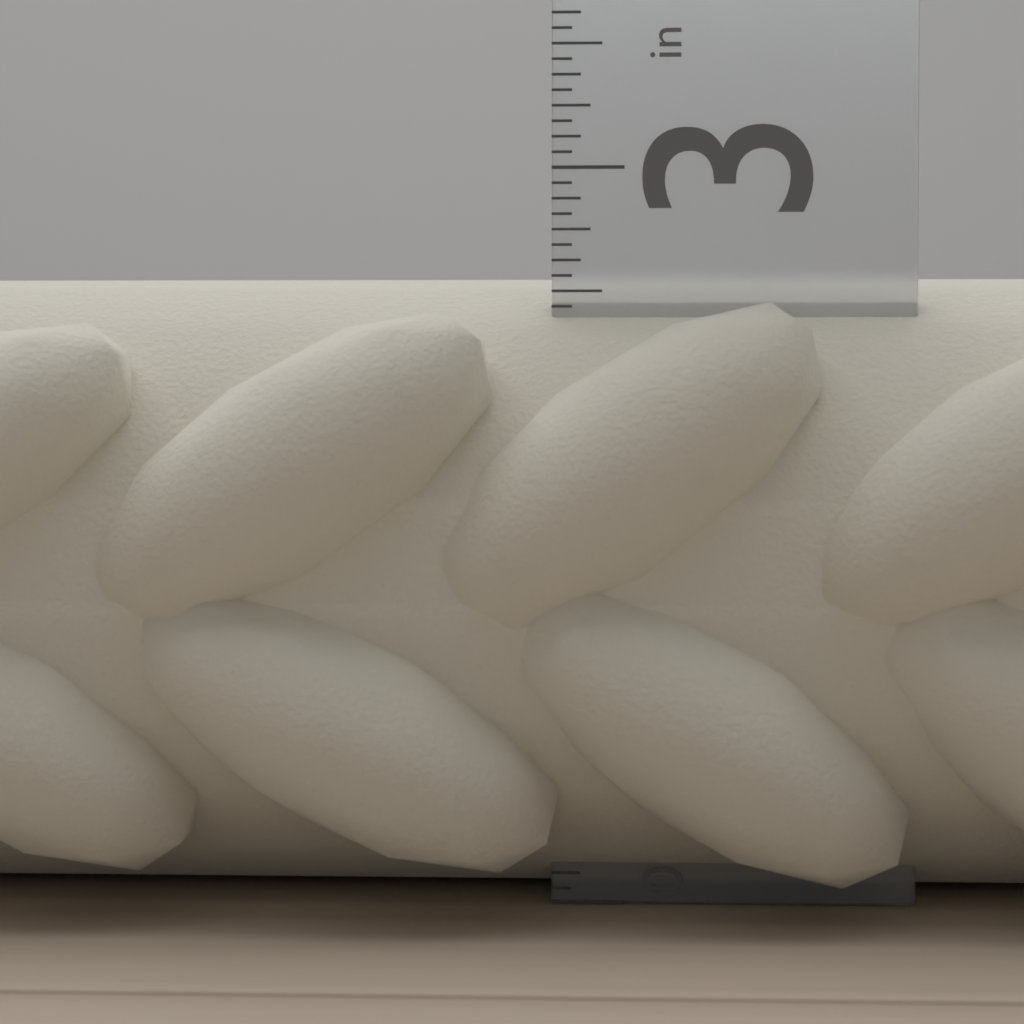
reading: 2.5625 in
